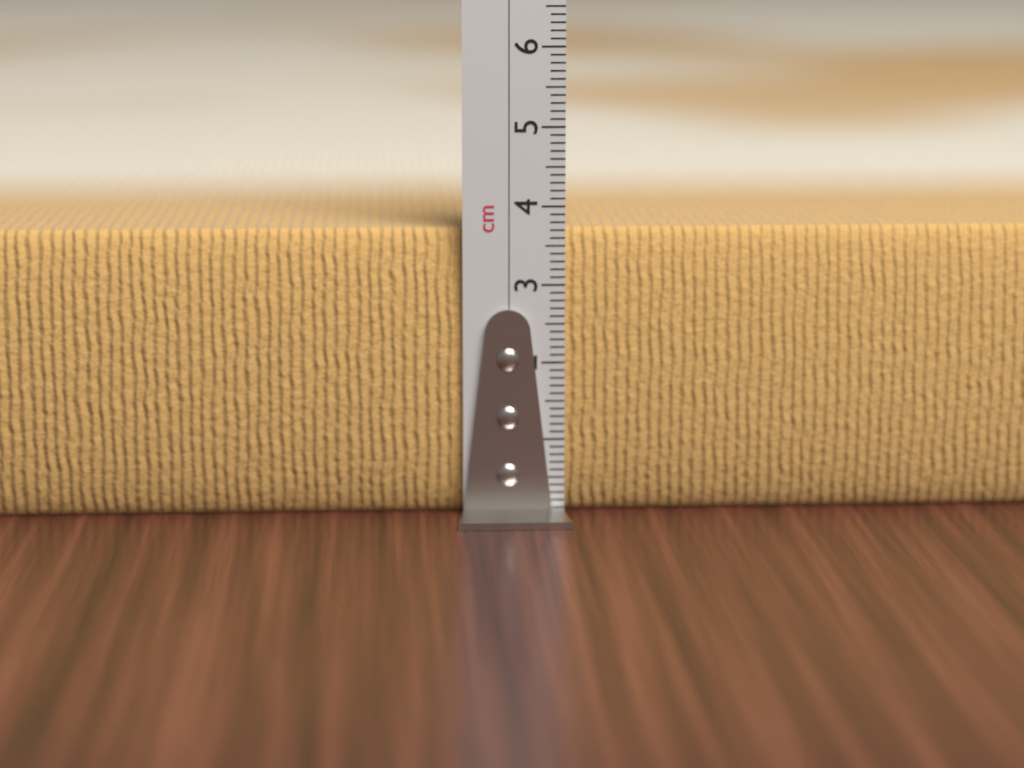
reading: 3.7 cm
